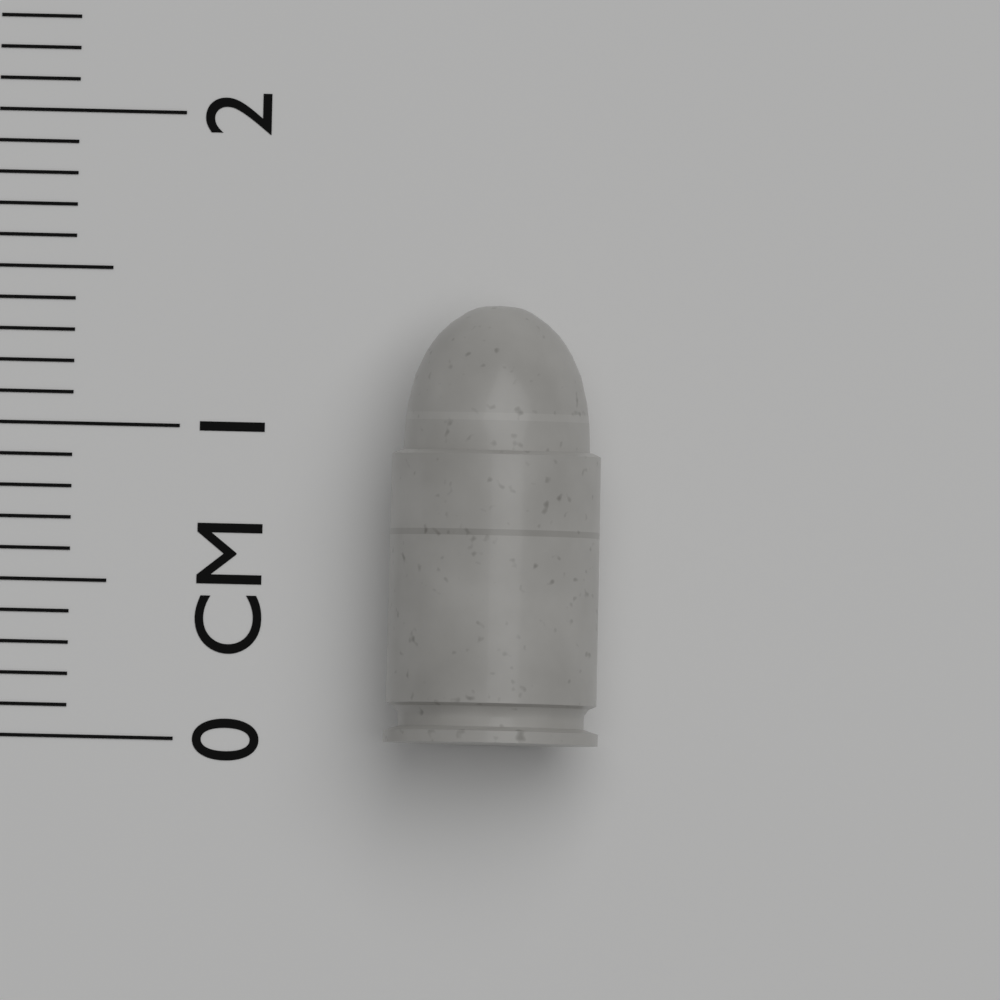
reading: 1.4 cm
